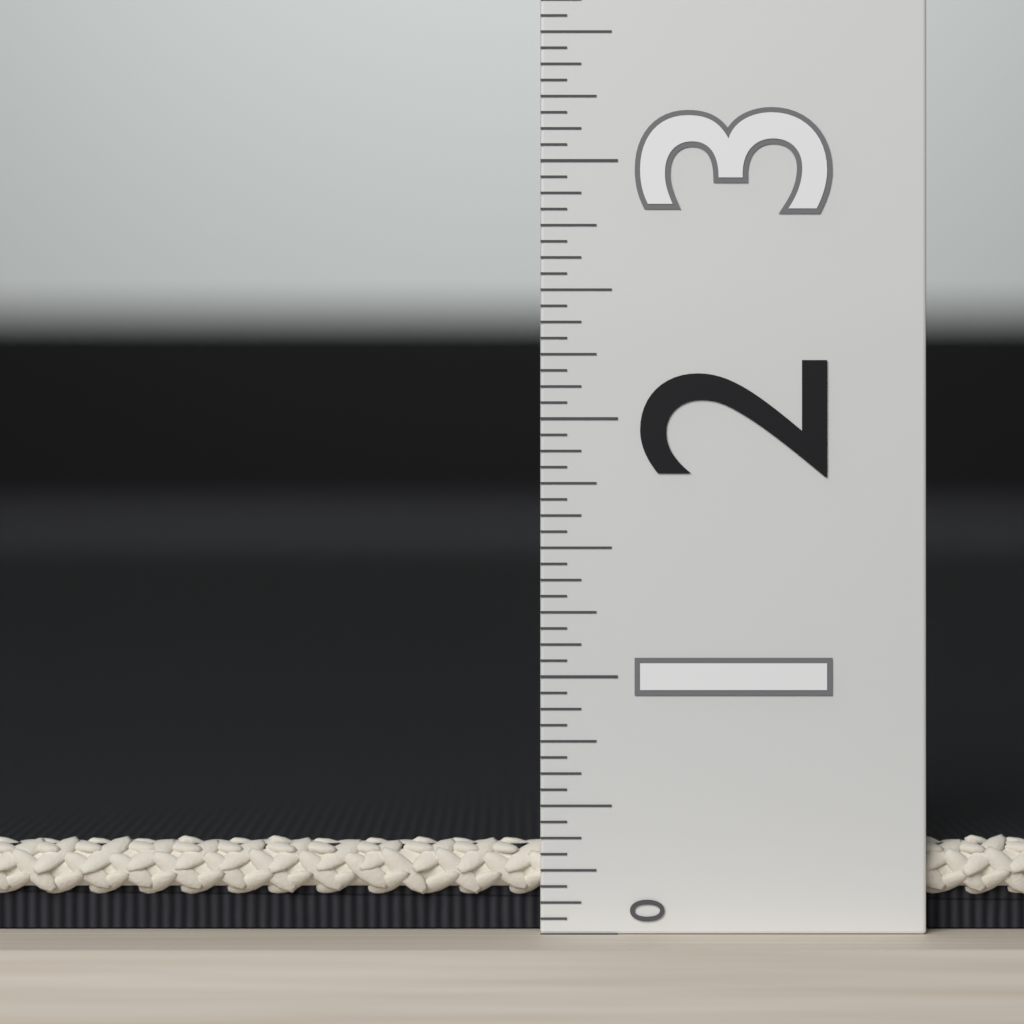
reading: 0.3500 (no unit)
